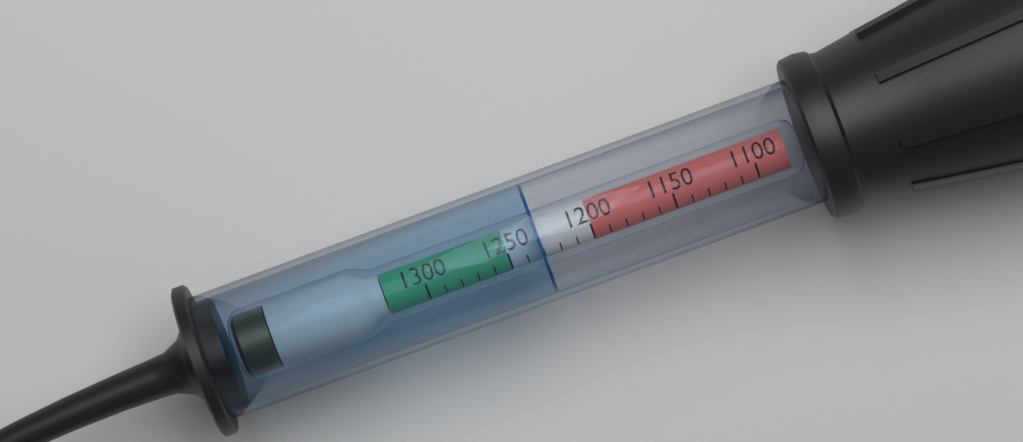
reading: 1230 (no unit)
